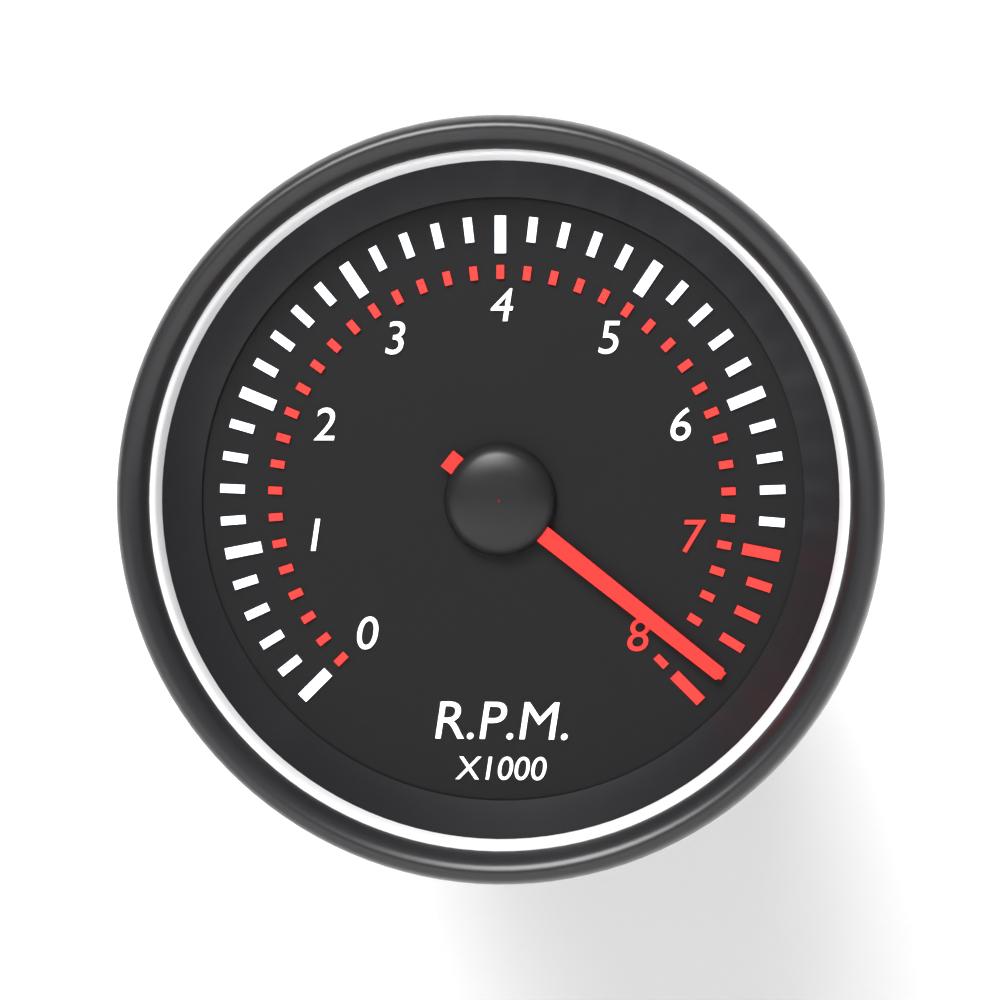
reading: 7.8 x1000 RPM
